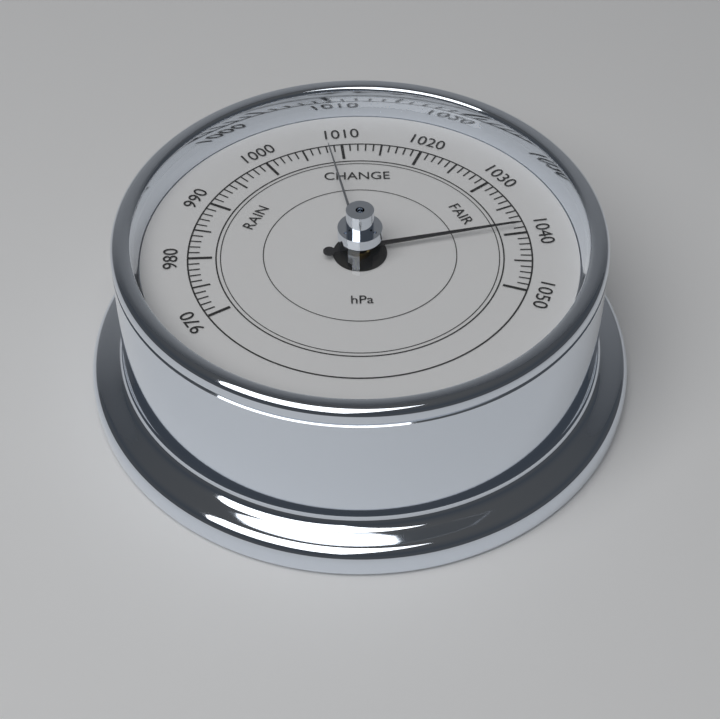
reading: 1039 hPa
